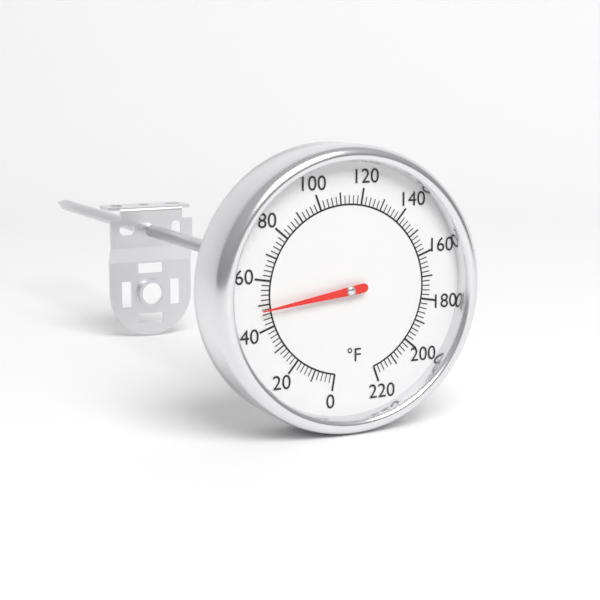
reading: 48 °F
